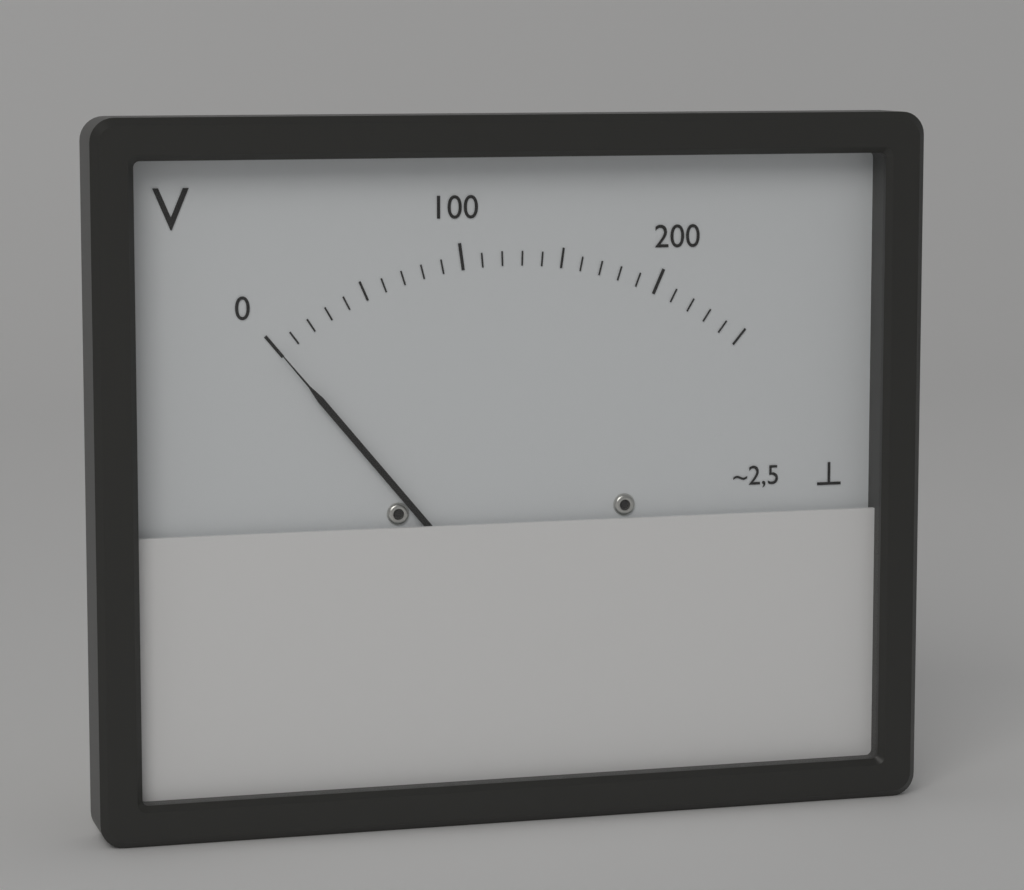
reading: 0 V
